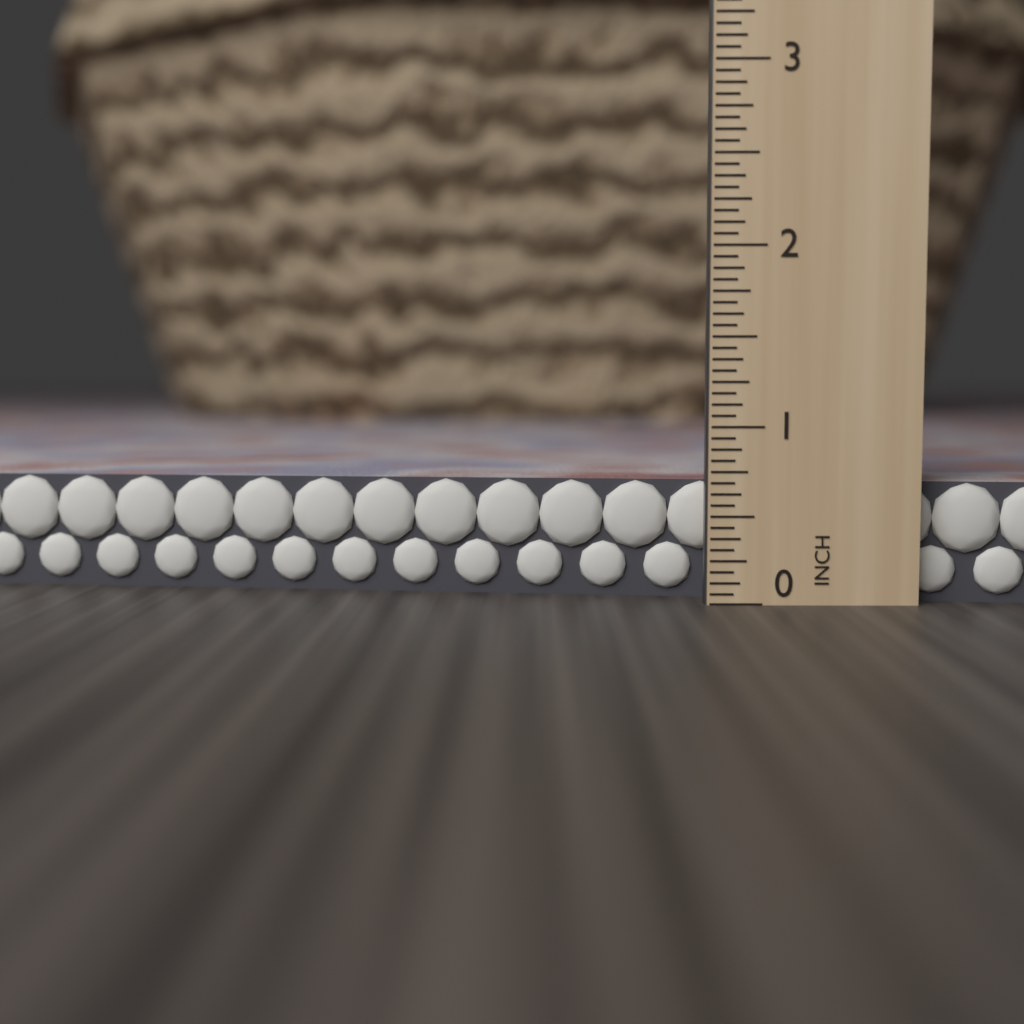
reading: 0.6875 in
